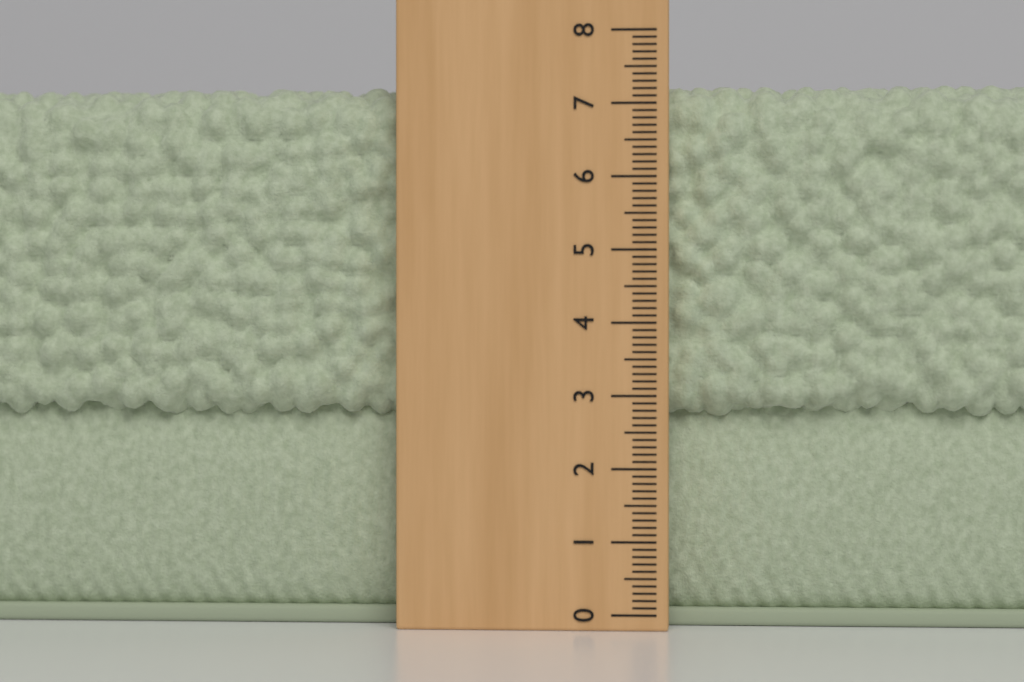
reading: 7.3 (no unit)
